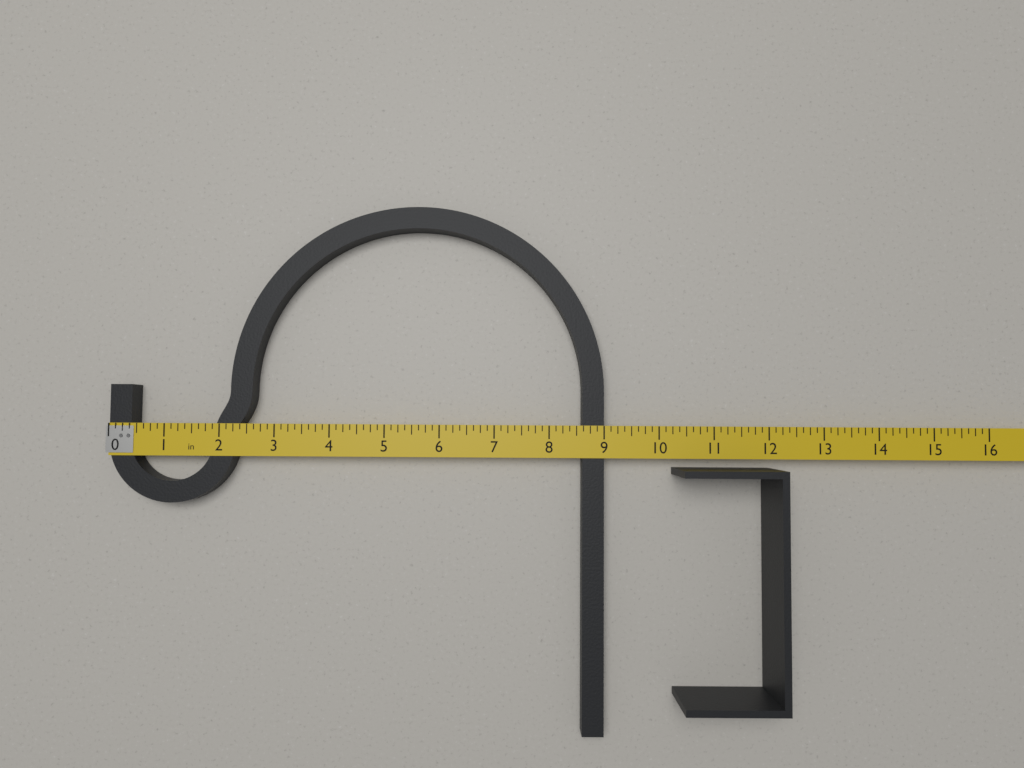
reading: 9.000 in
